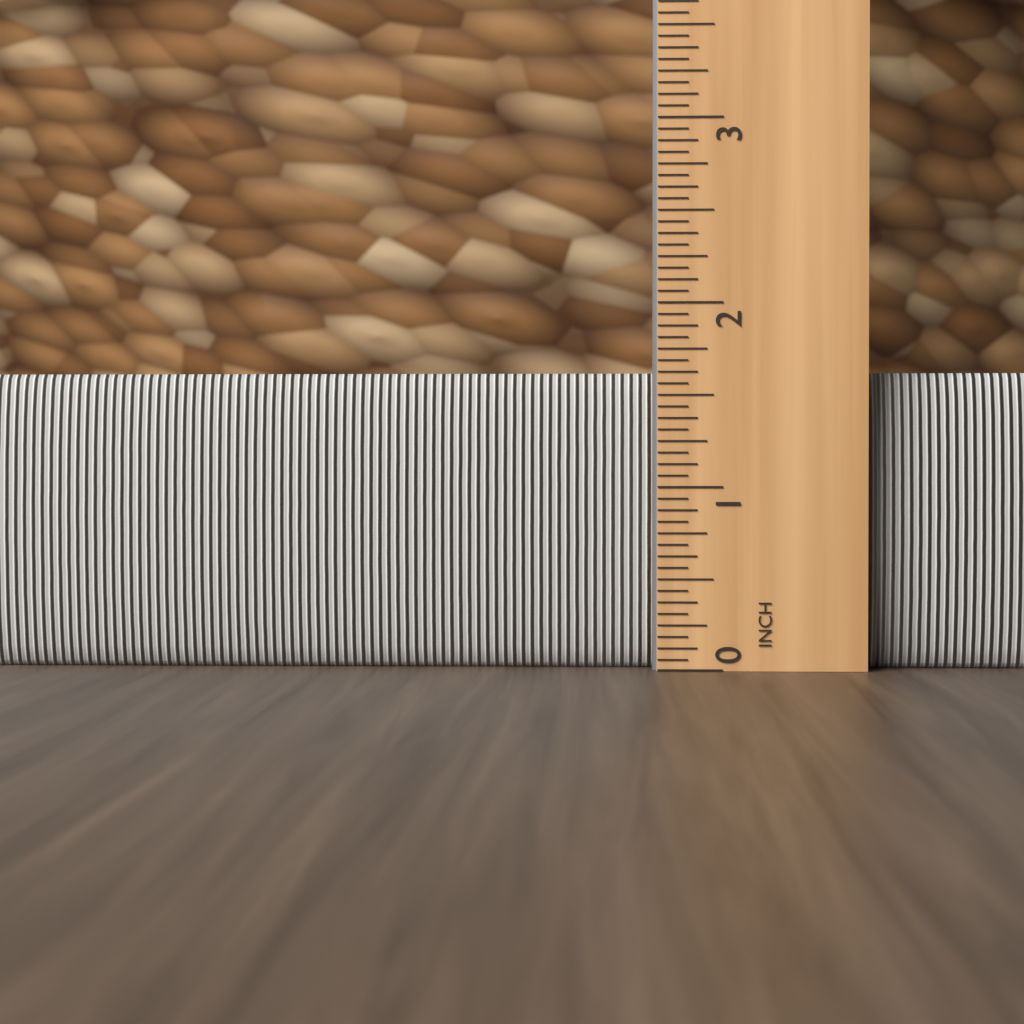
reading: 1.6250 in
